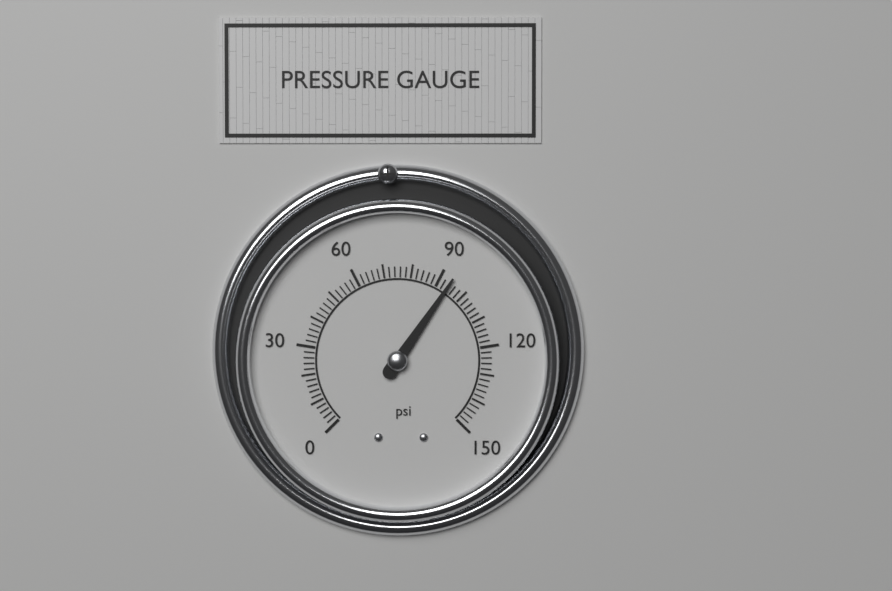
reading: 94 psi
